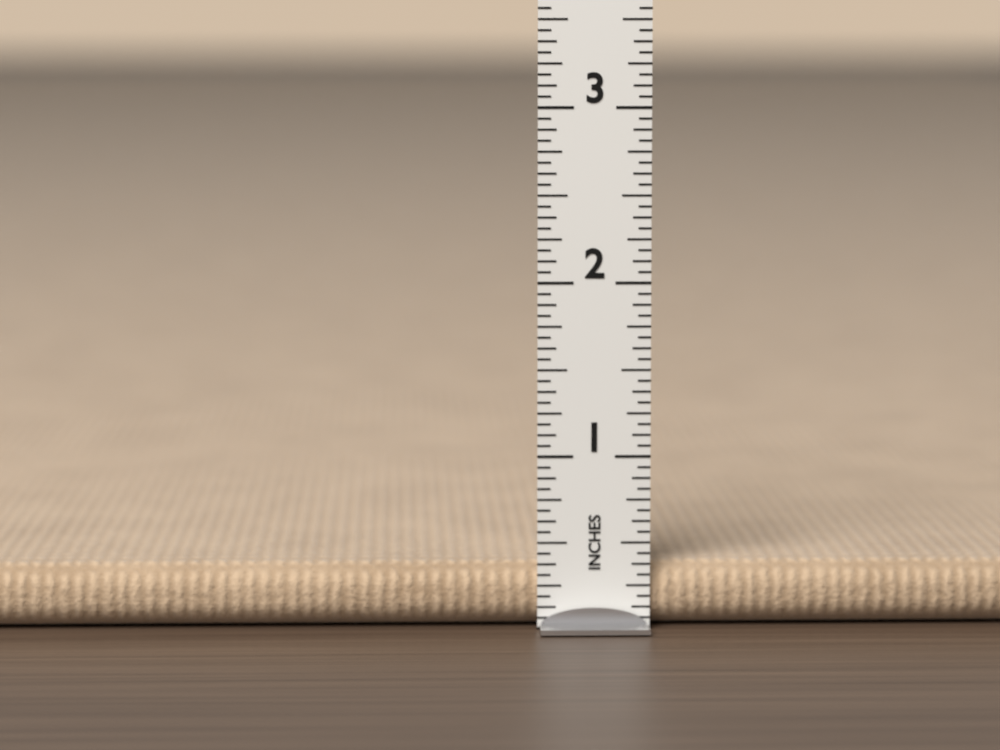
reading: 0.3750 in
